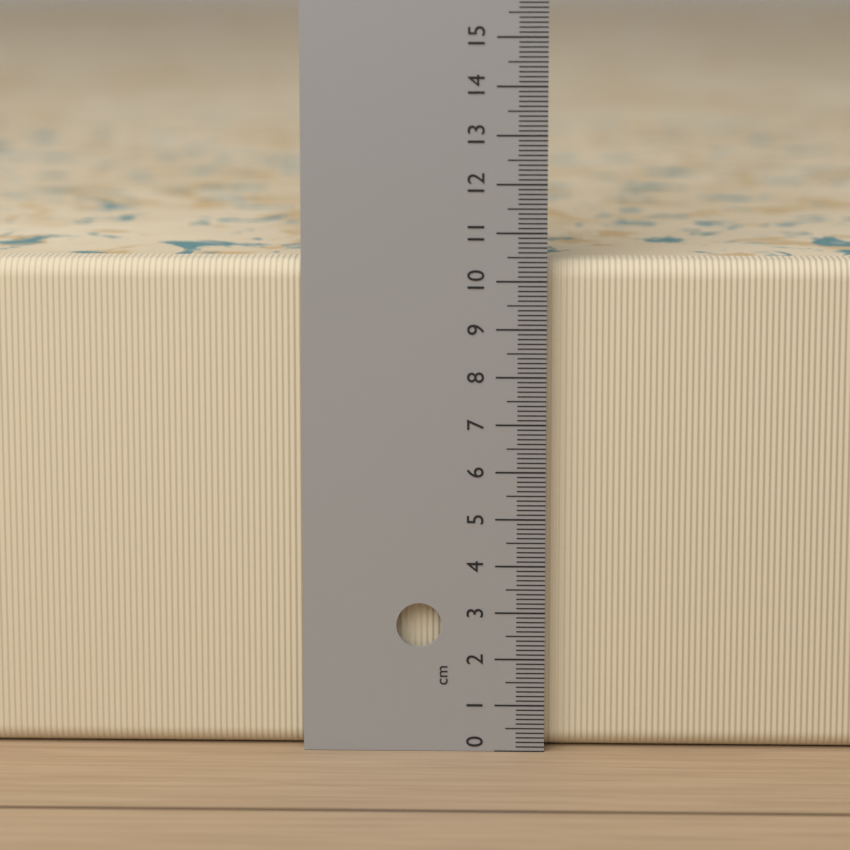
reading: 10.4 cm
